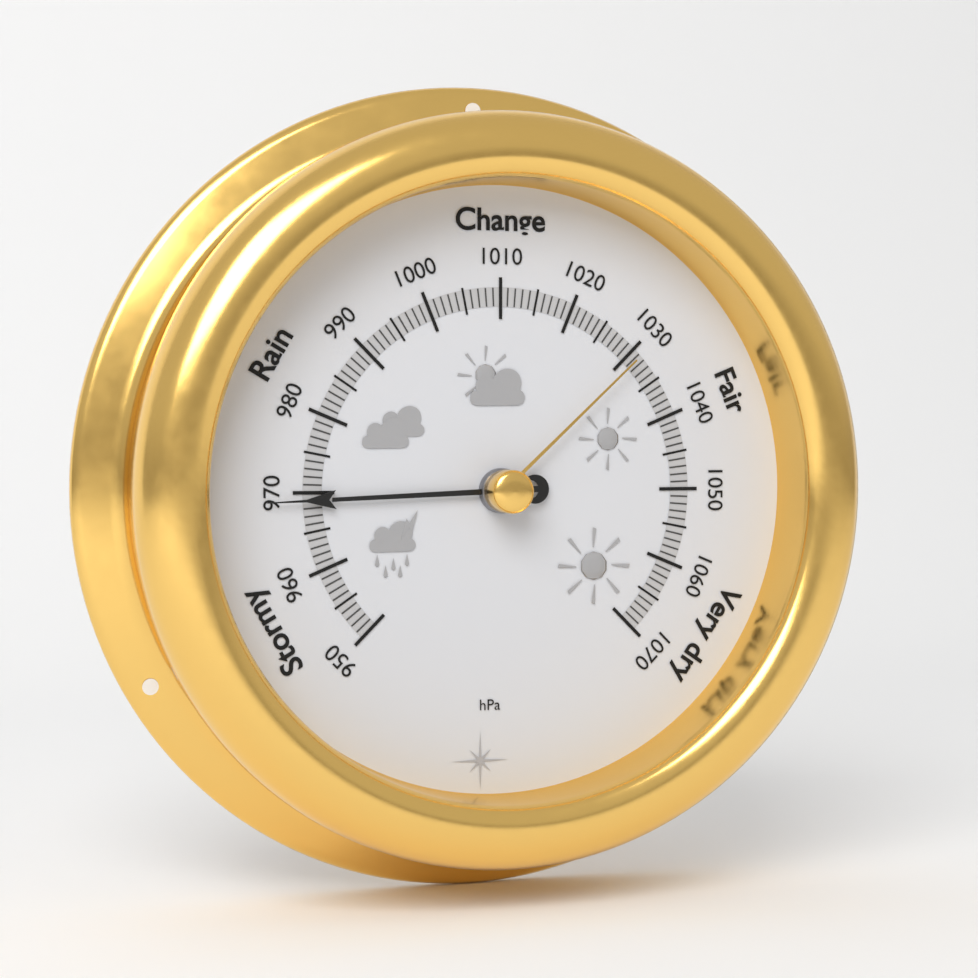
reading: 969 hPa
